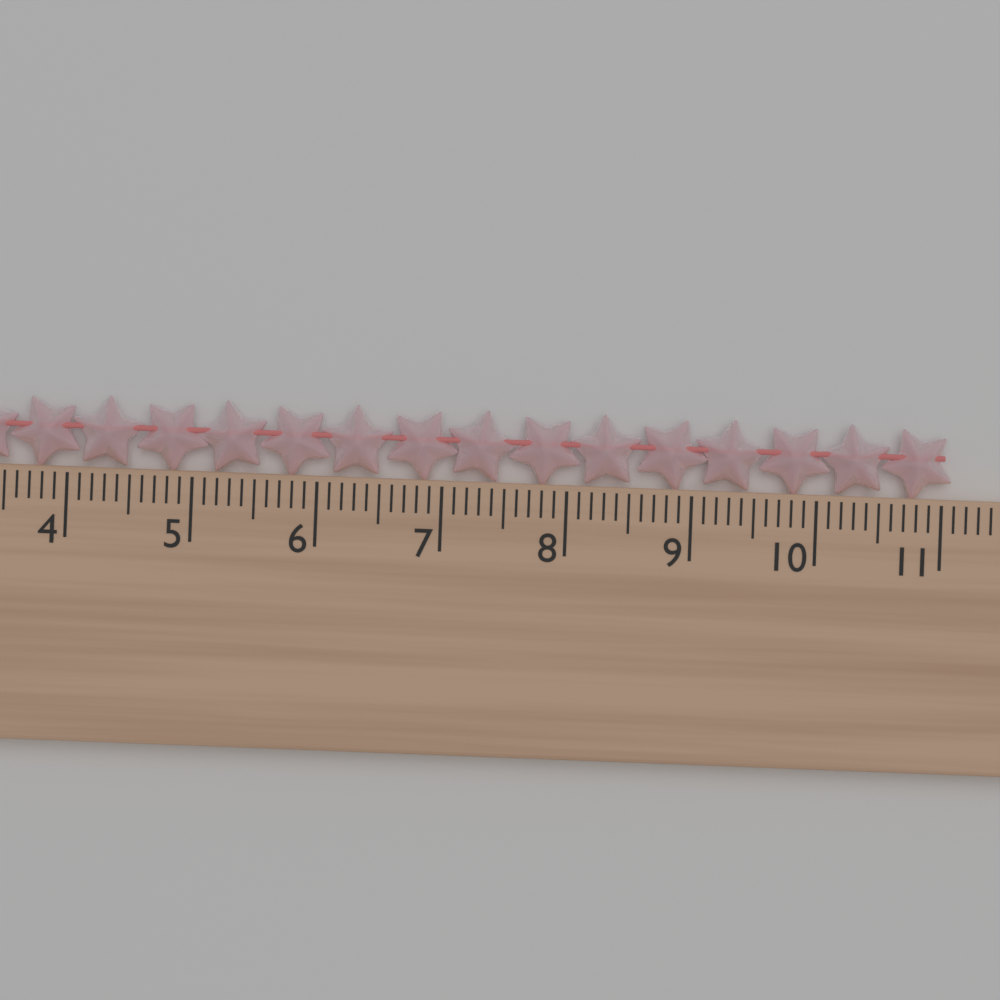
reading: 11.1 cm
